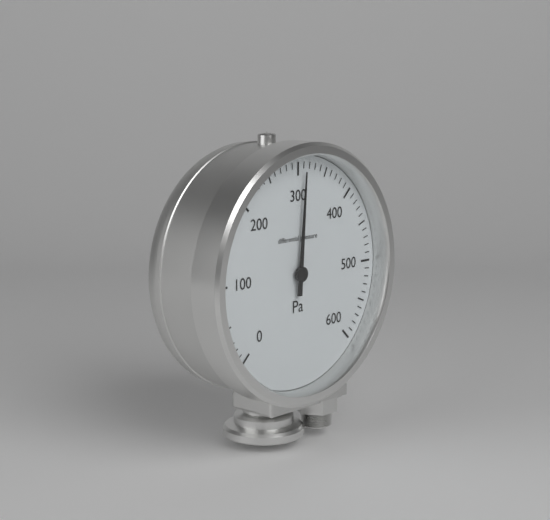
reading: 310 Pa
